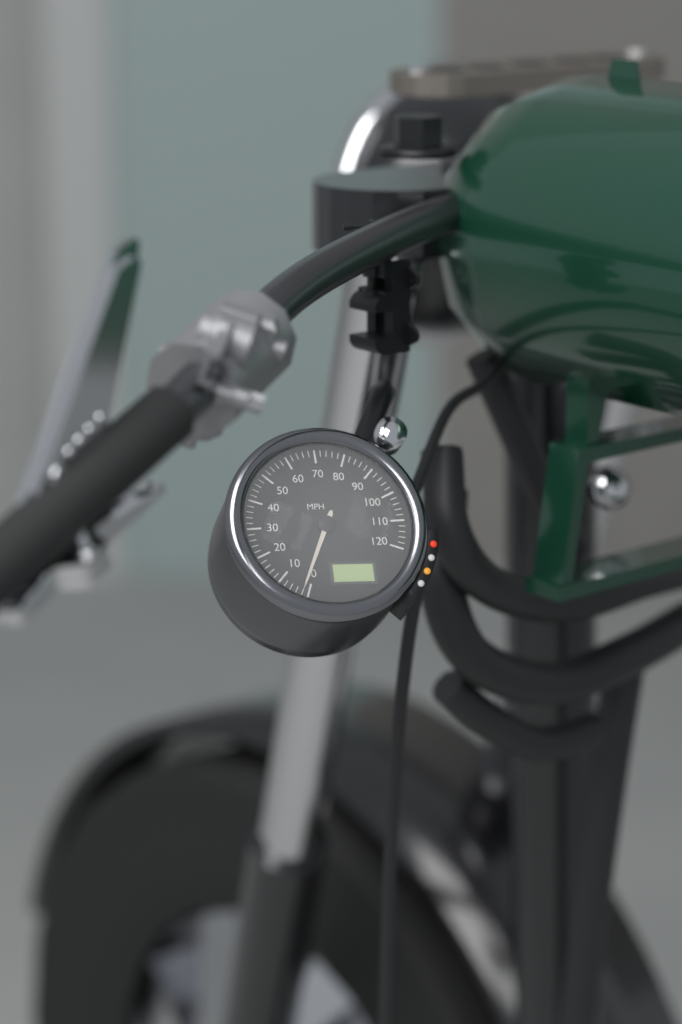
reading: 2 MPH
